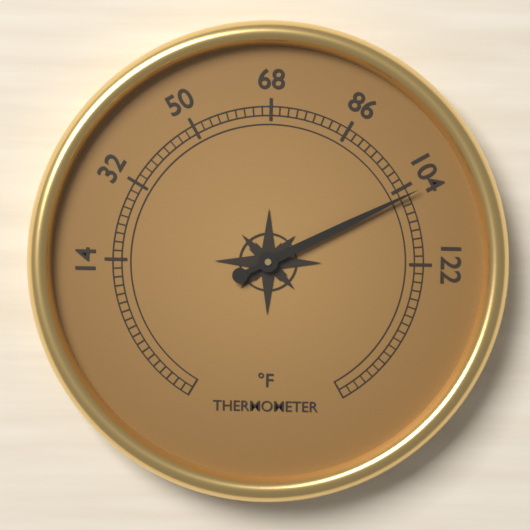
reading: 106 °F
